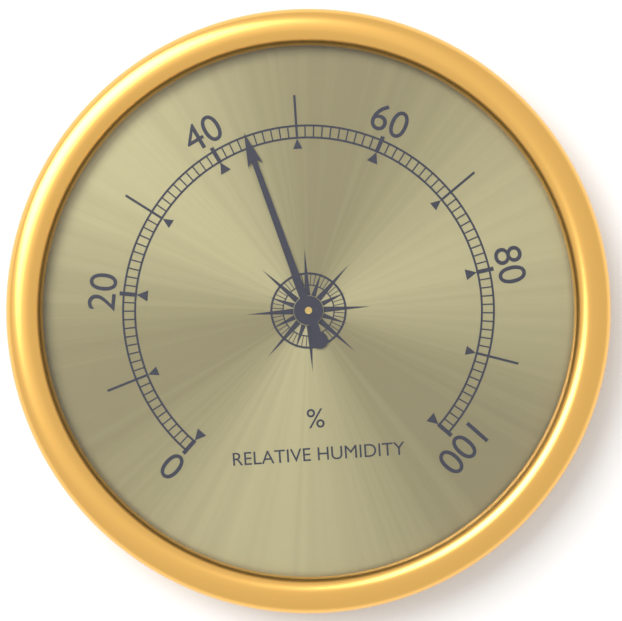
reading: 44 %
